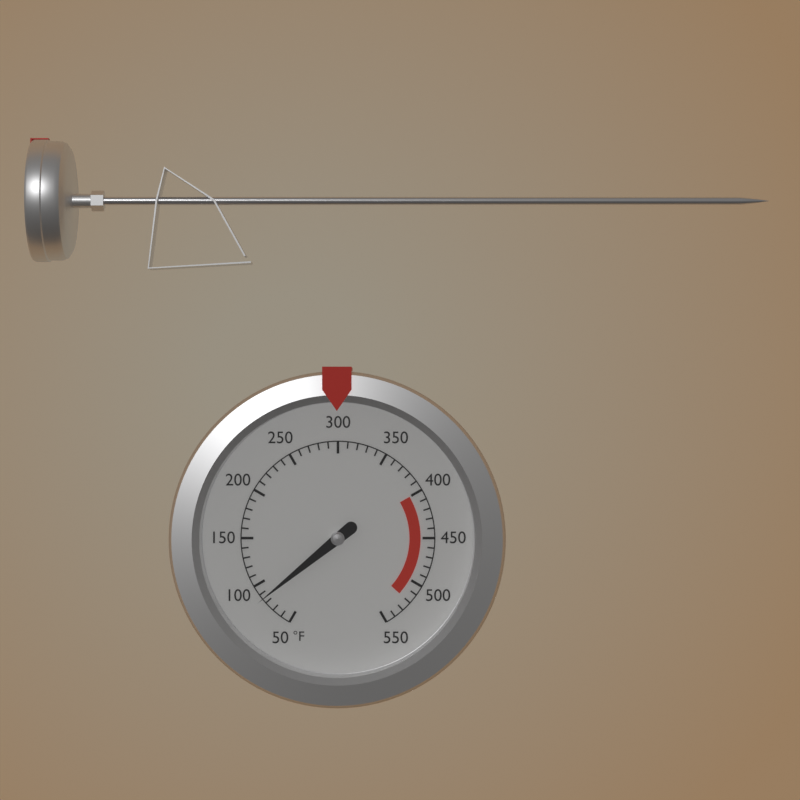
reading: 85 °F
